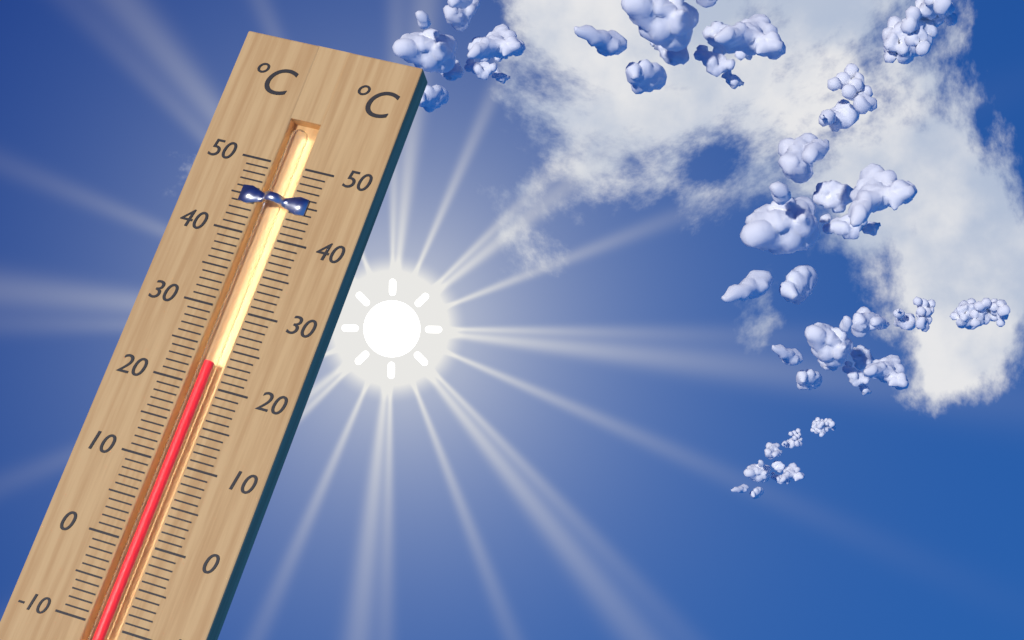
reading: 23 °C
